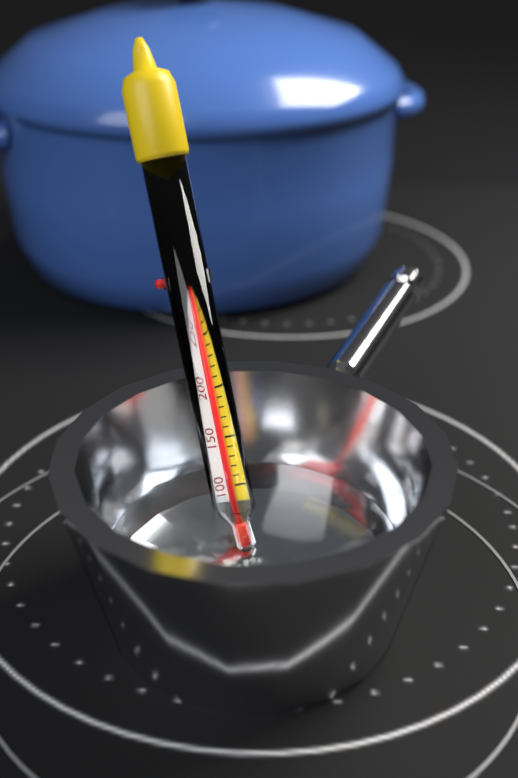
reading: 290 °F
